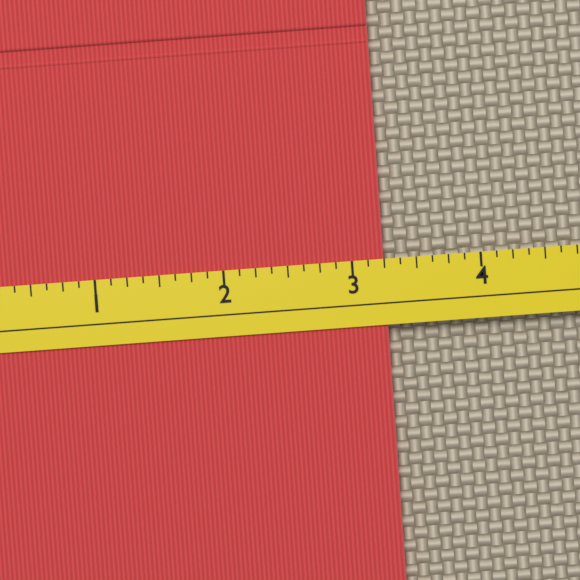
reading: 3.250 (no unit)
